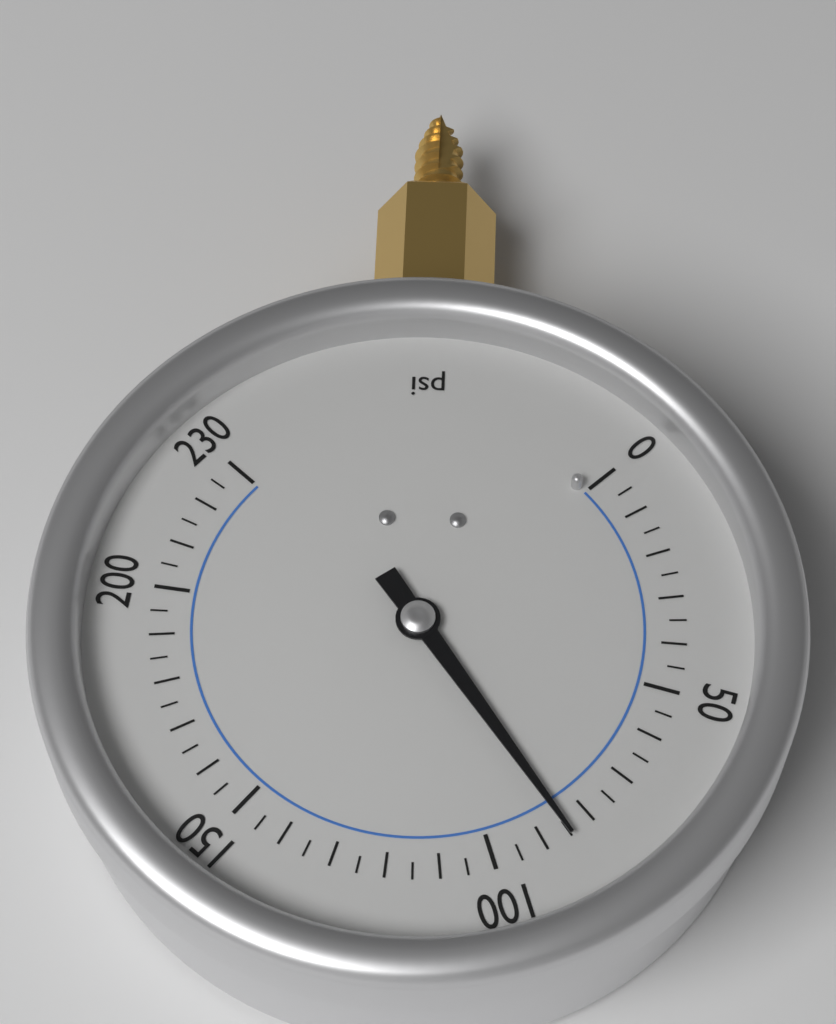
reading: 85 psi
